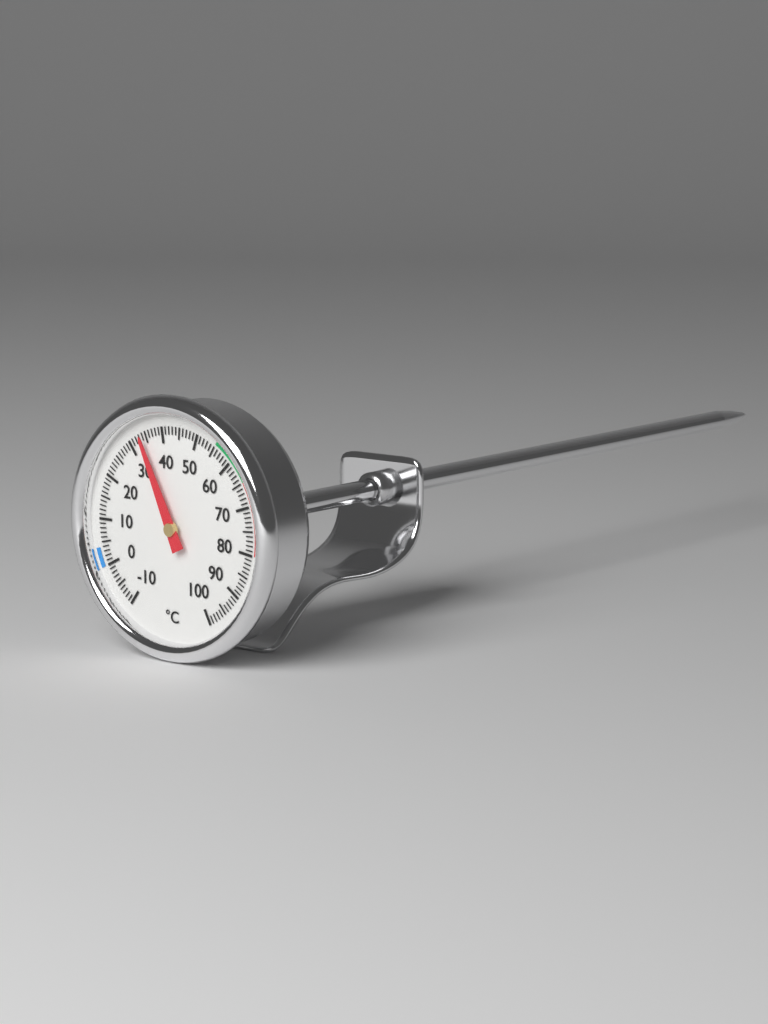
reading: 34 °C
